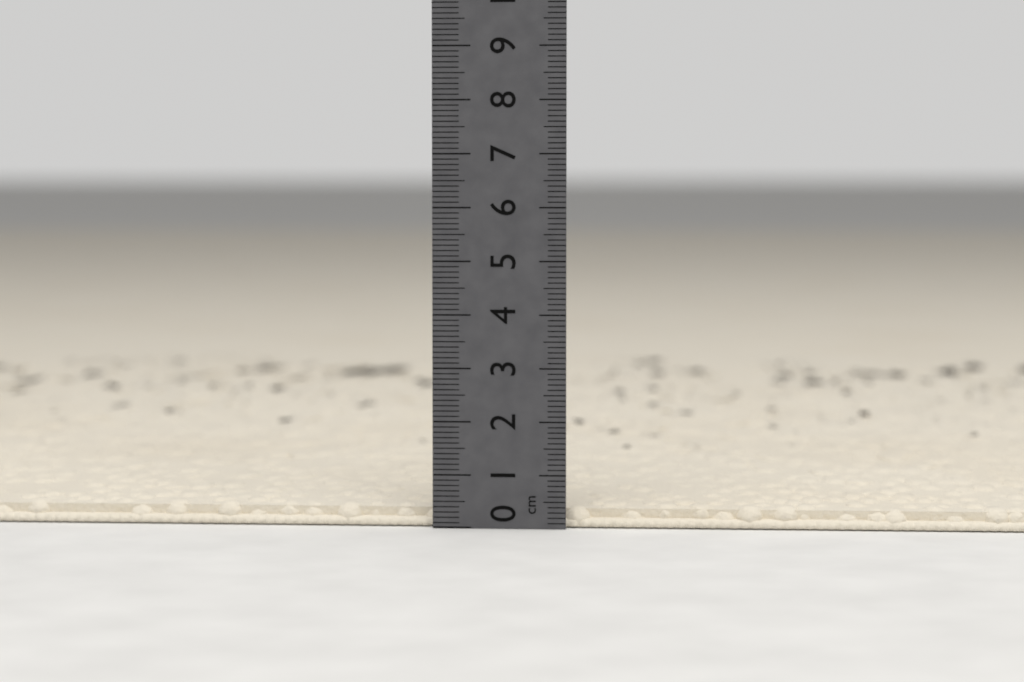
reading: 0.4 cm
